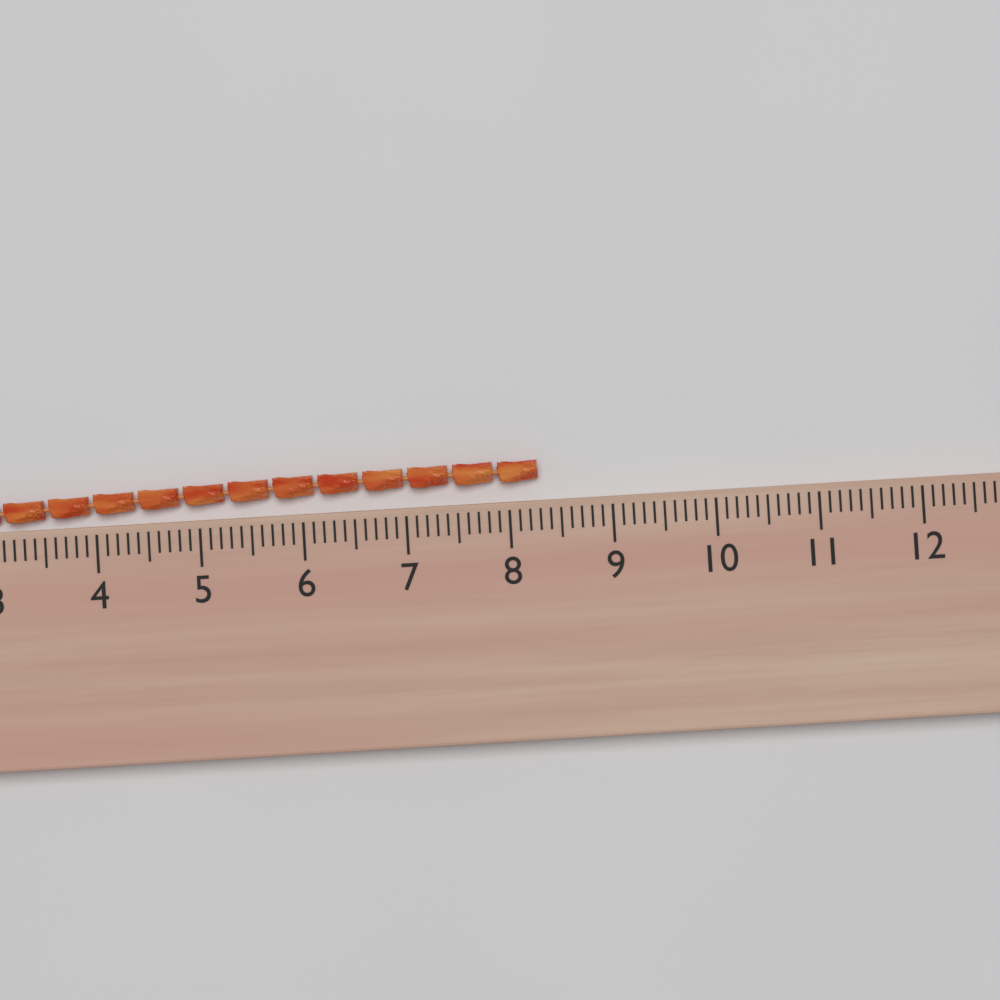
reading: 8.3 (no unit)
